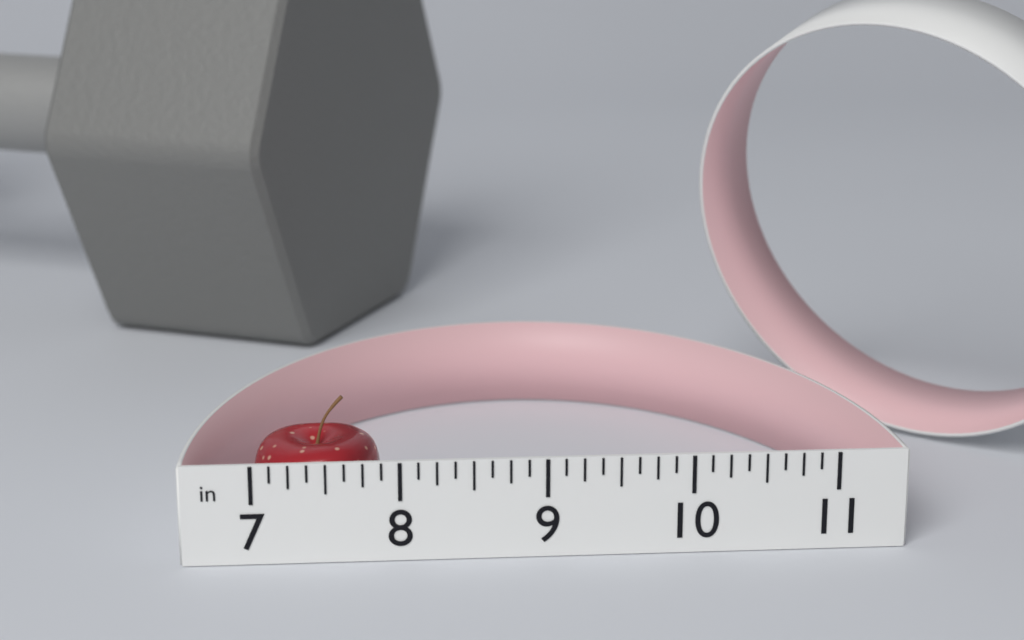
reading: 7.875 in
